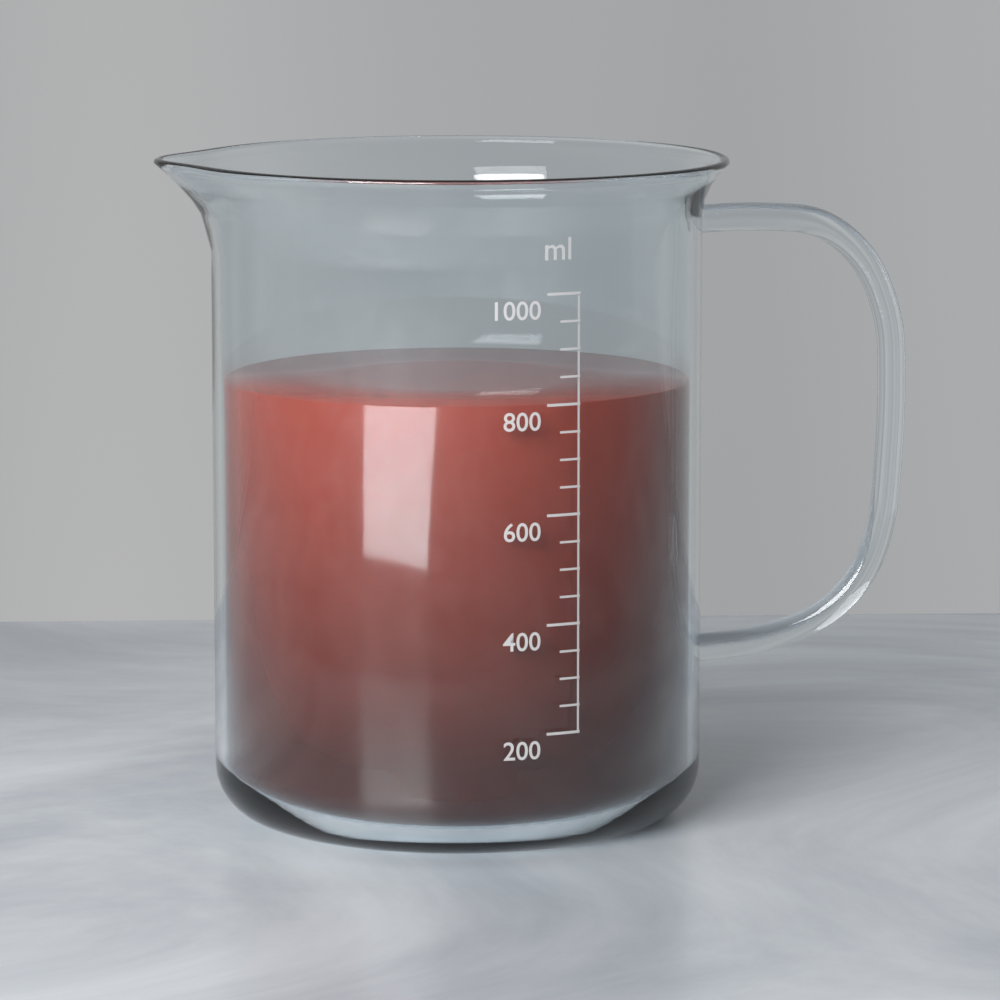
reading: 800 ml
